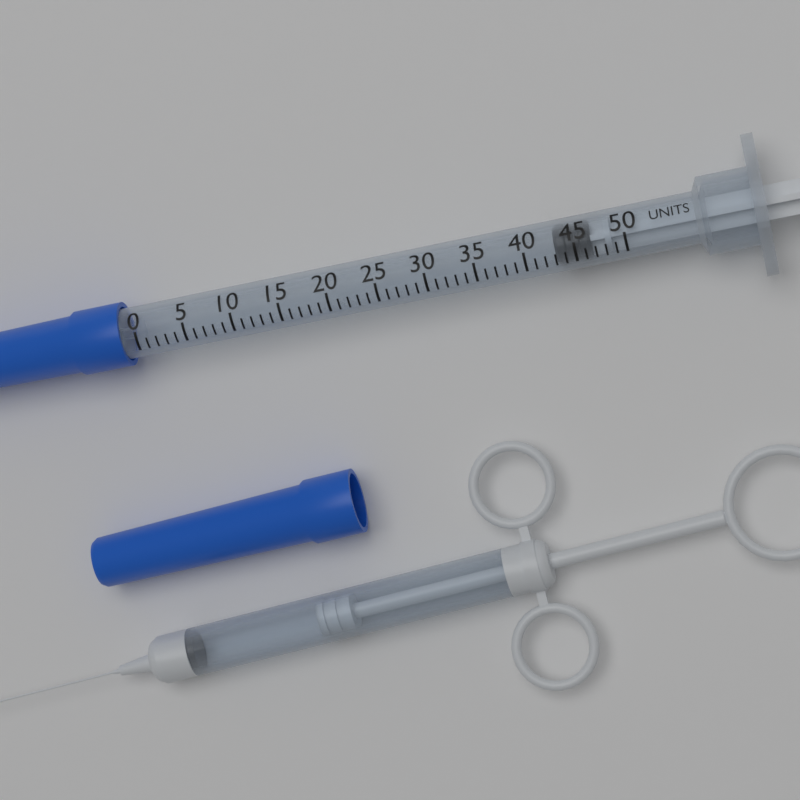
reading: 43 units
